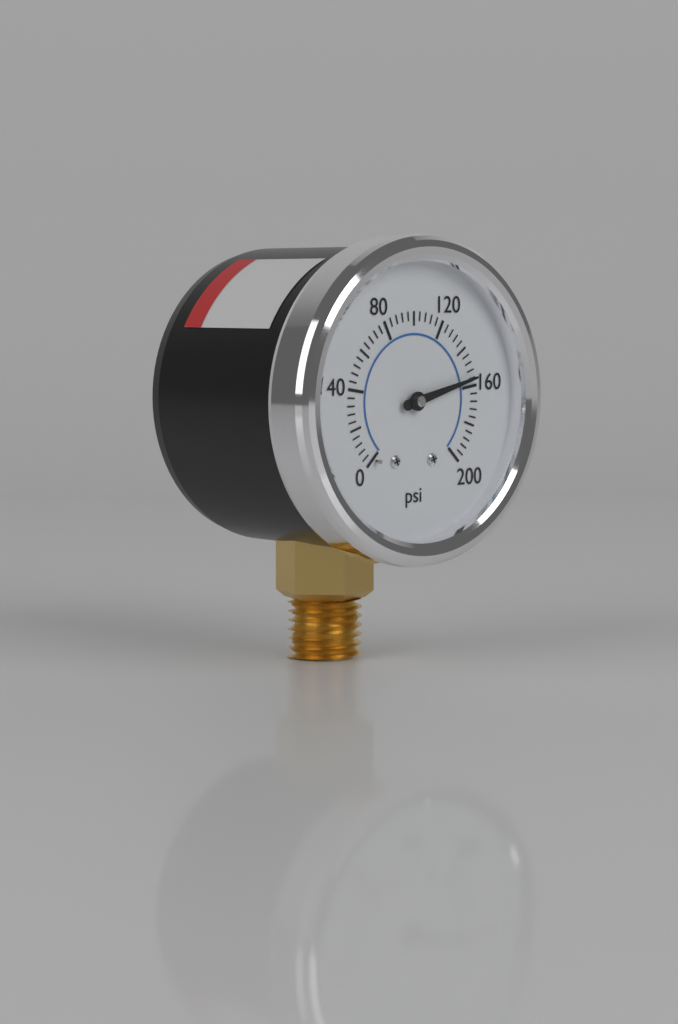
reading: 156 psi
